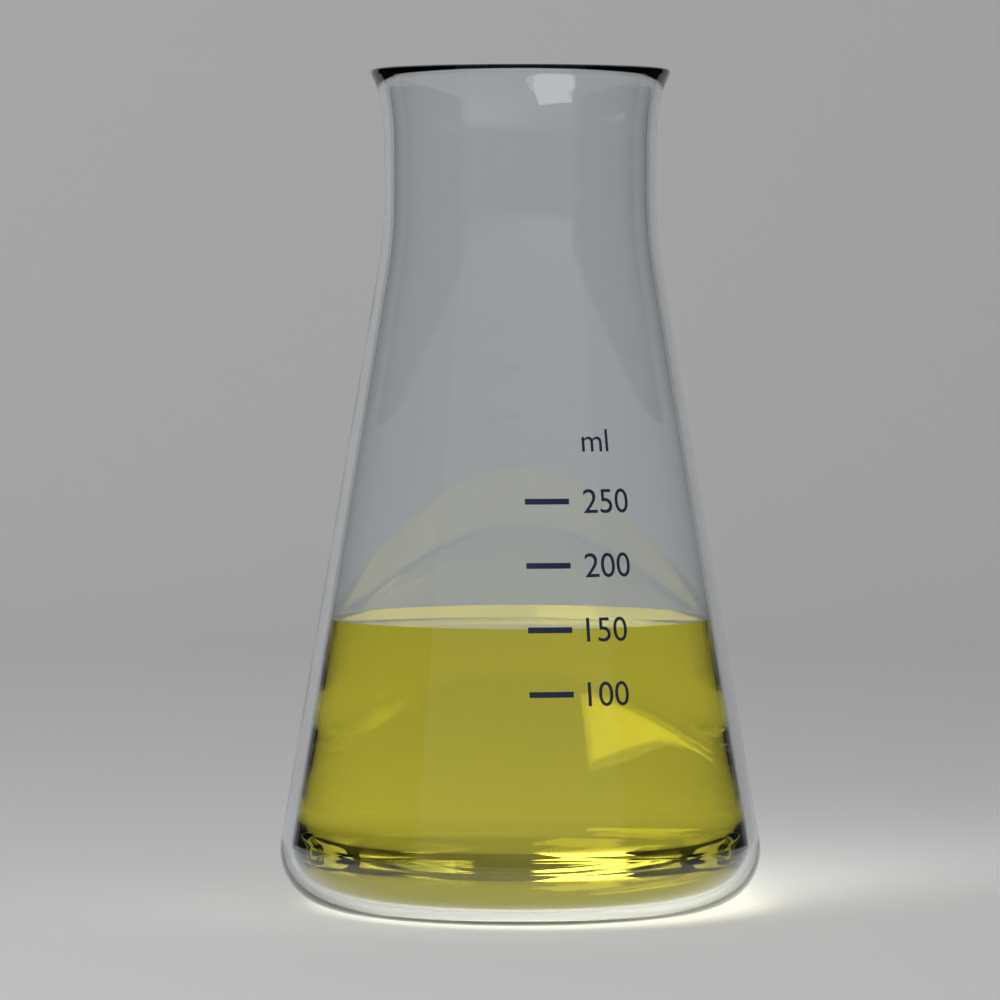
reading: 150 ml
